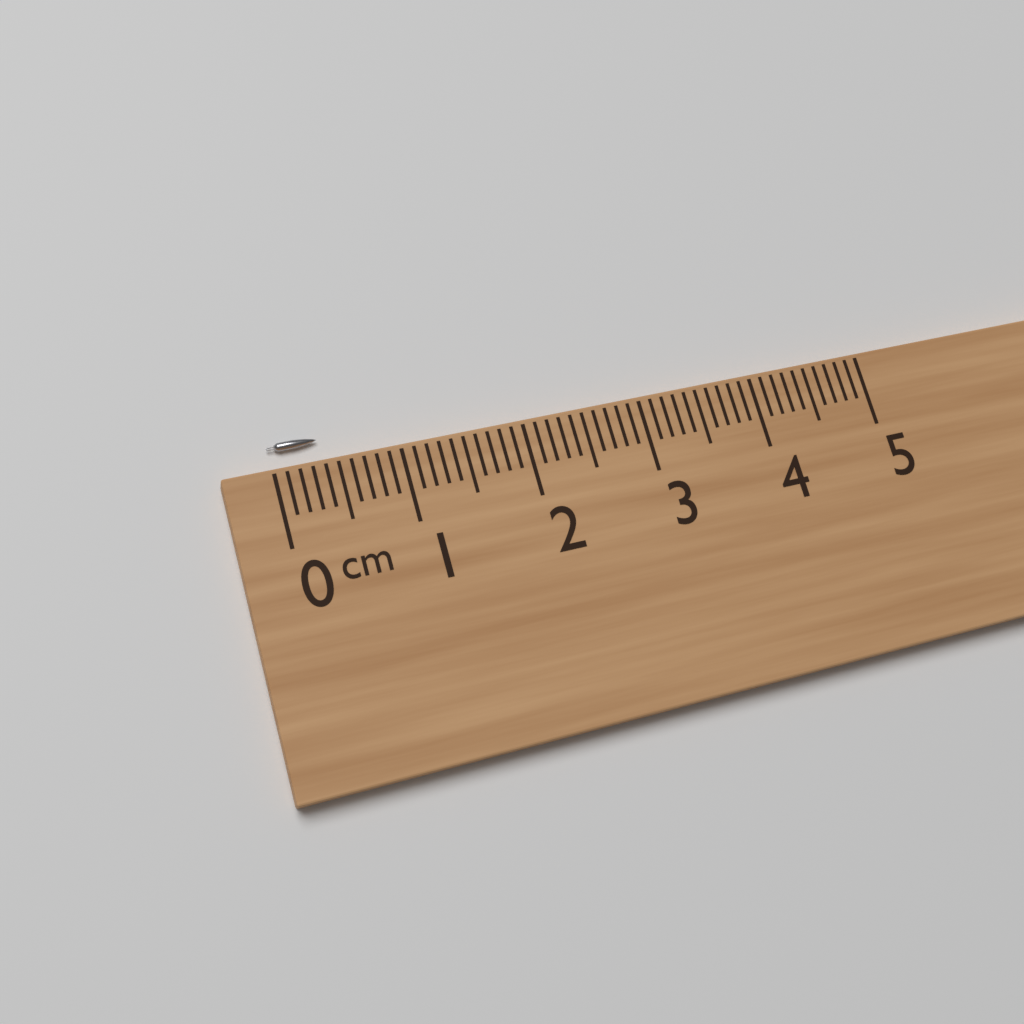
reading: 0.4 cm
